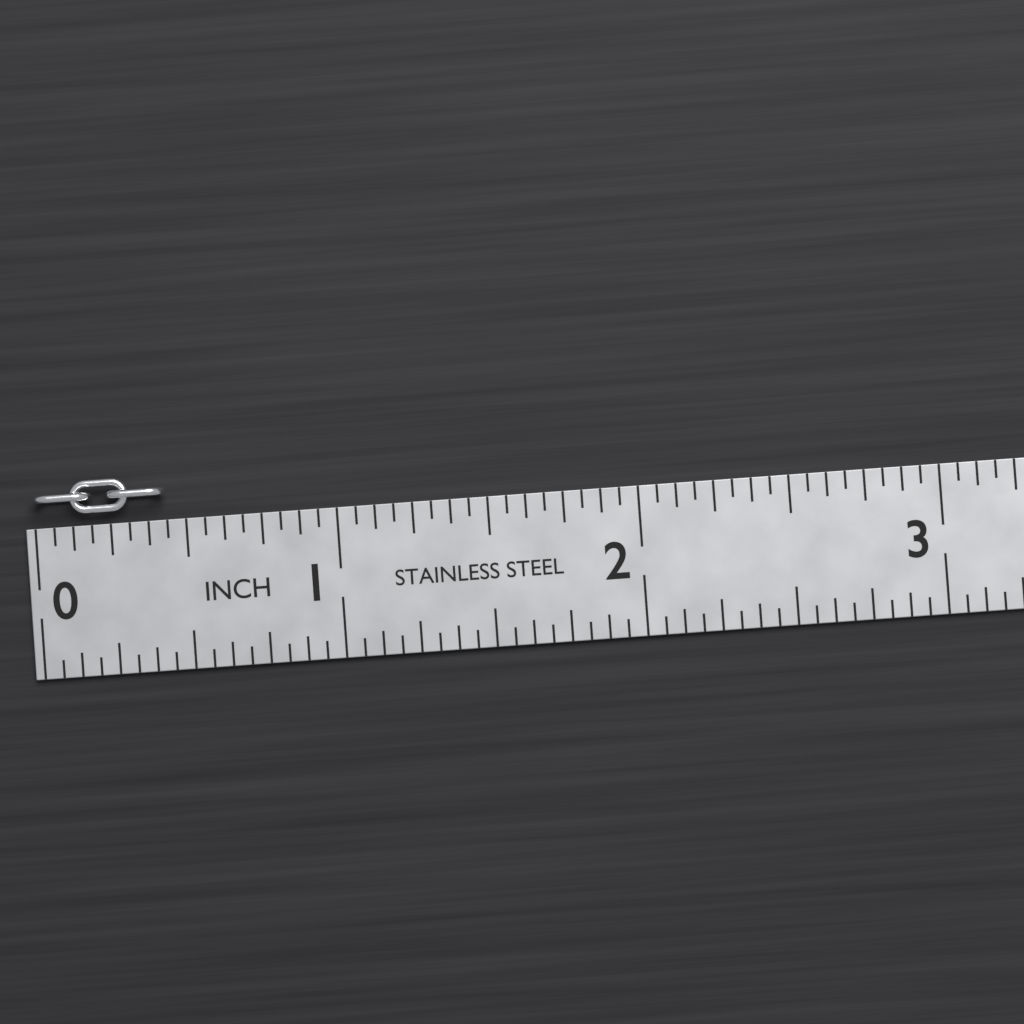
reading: 0.4375 in
